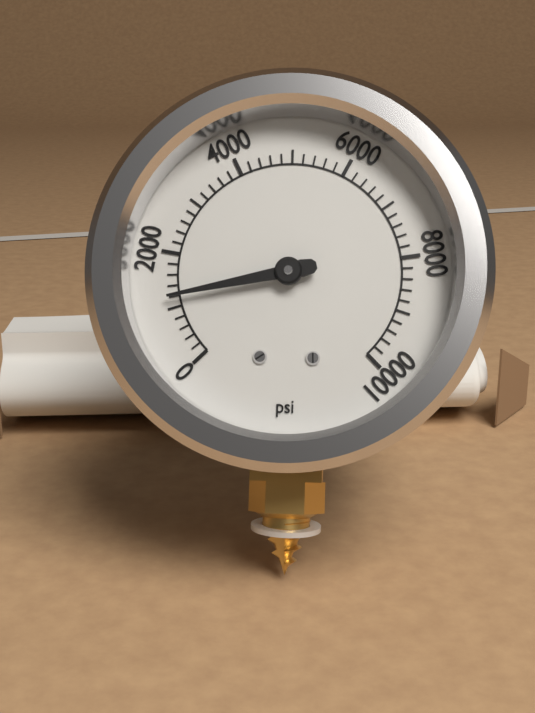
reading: 1200 psi
